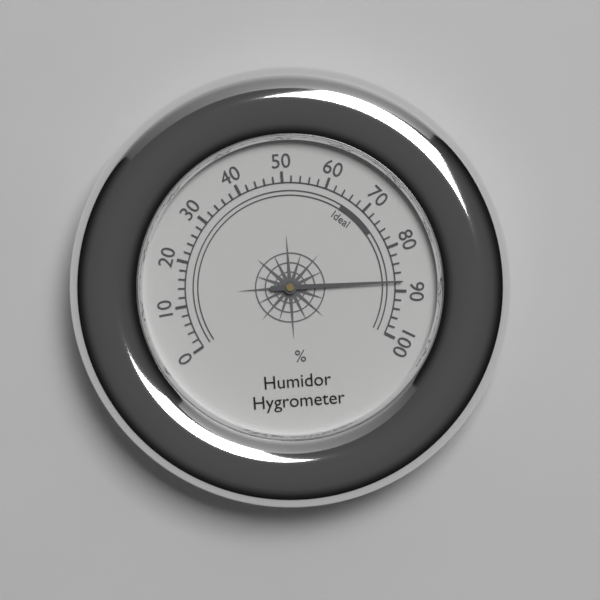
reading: 88 %
